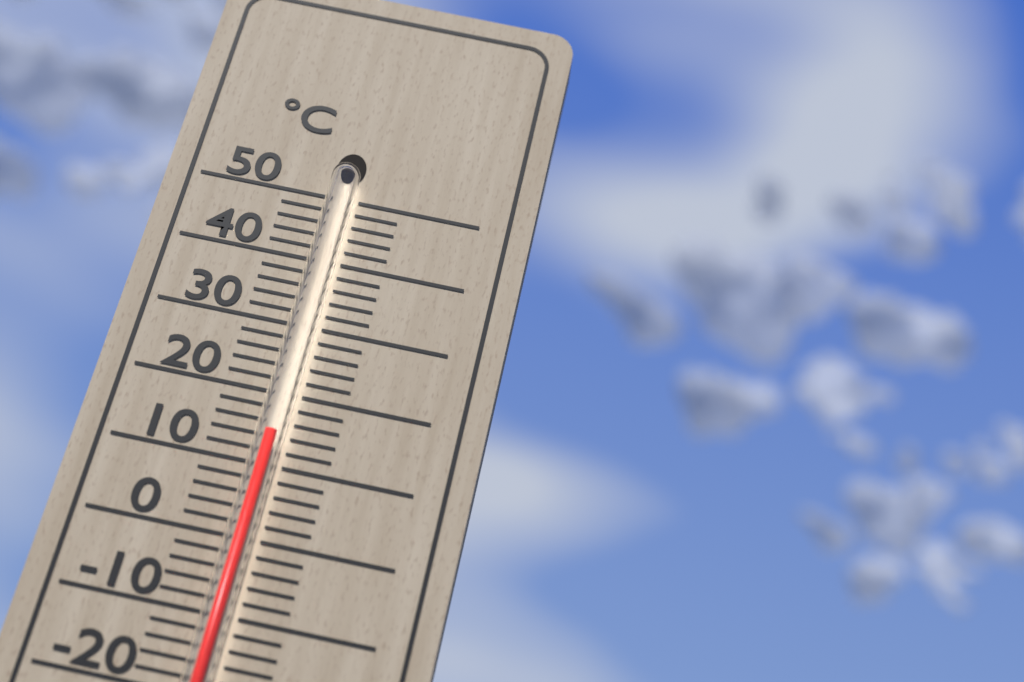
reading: 14 °C
